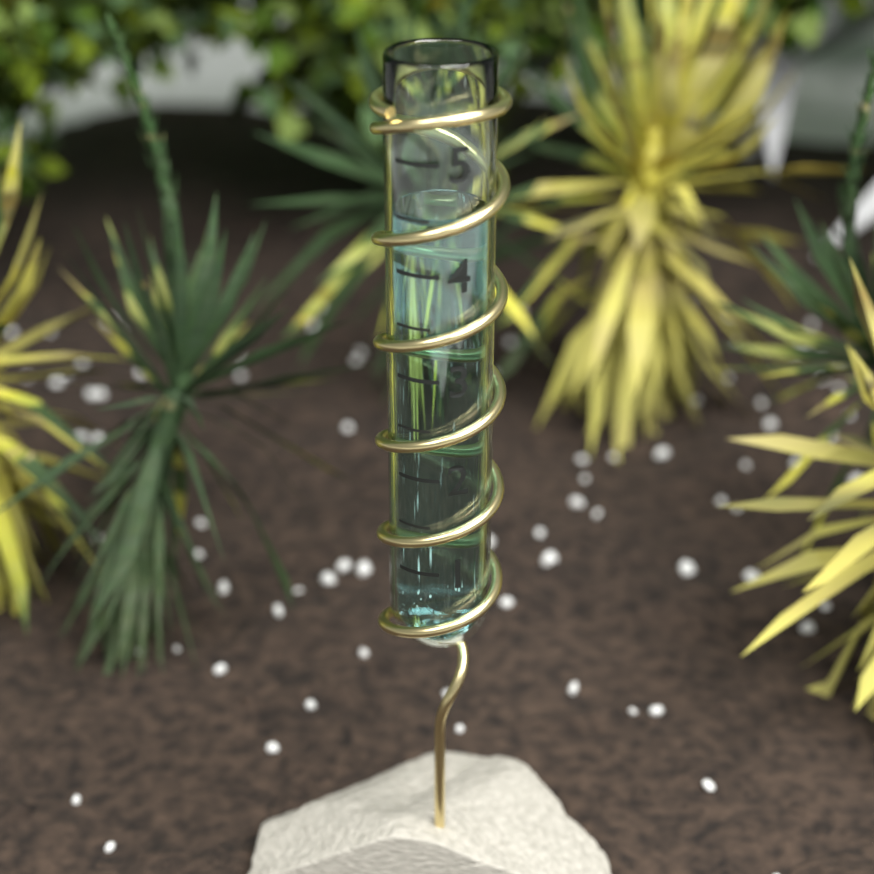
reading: 4.5 (no unit)
